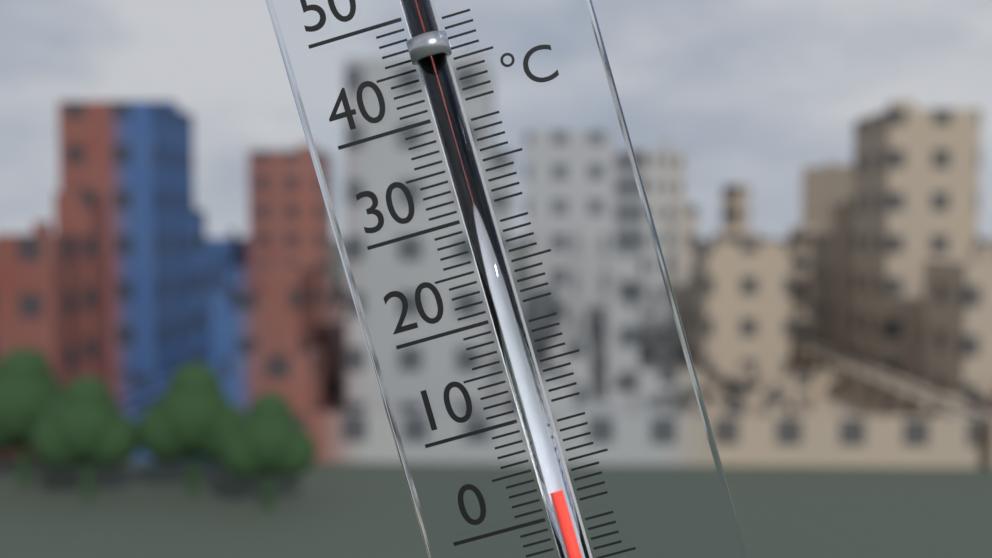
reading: 3 °C
